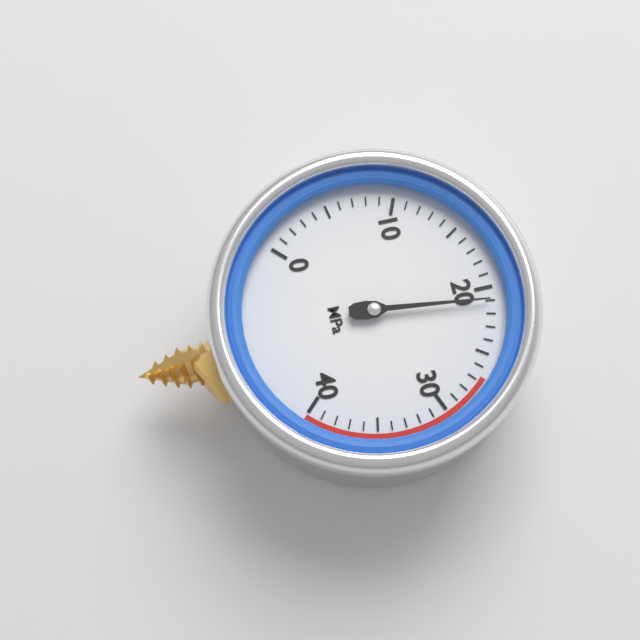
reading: 21 MPa
